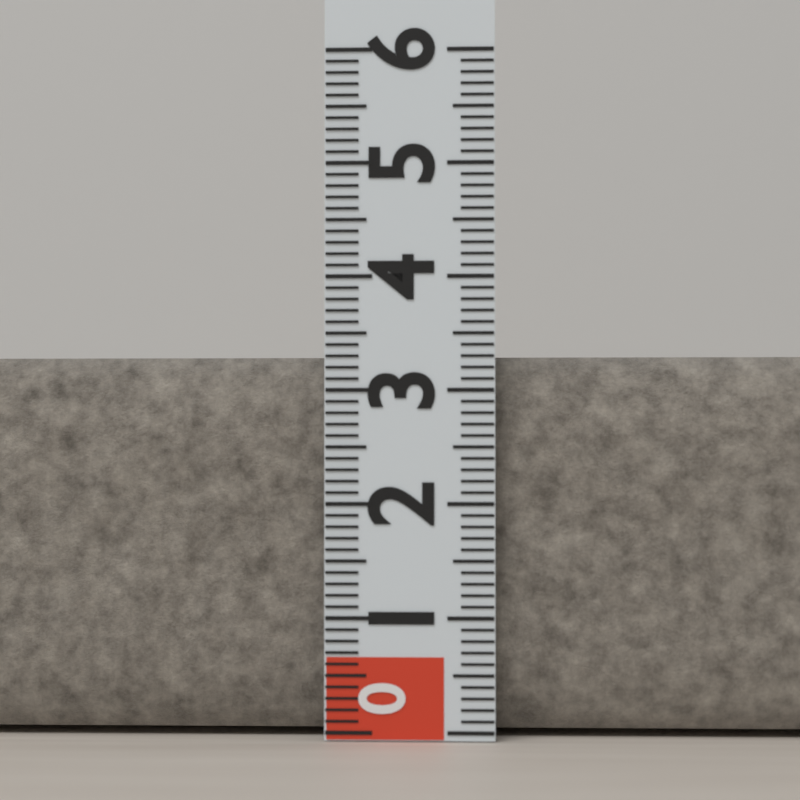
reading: 3.3 (no unit)
